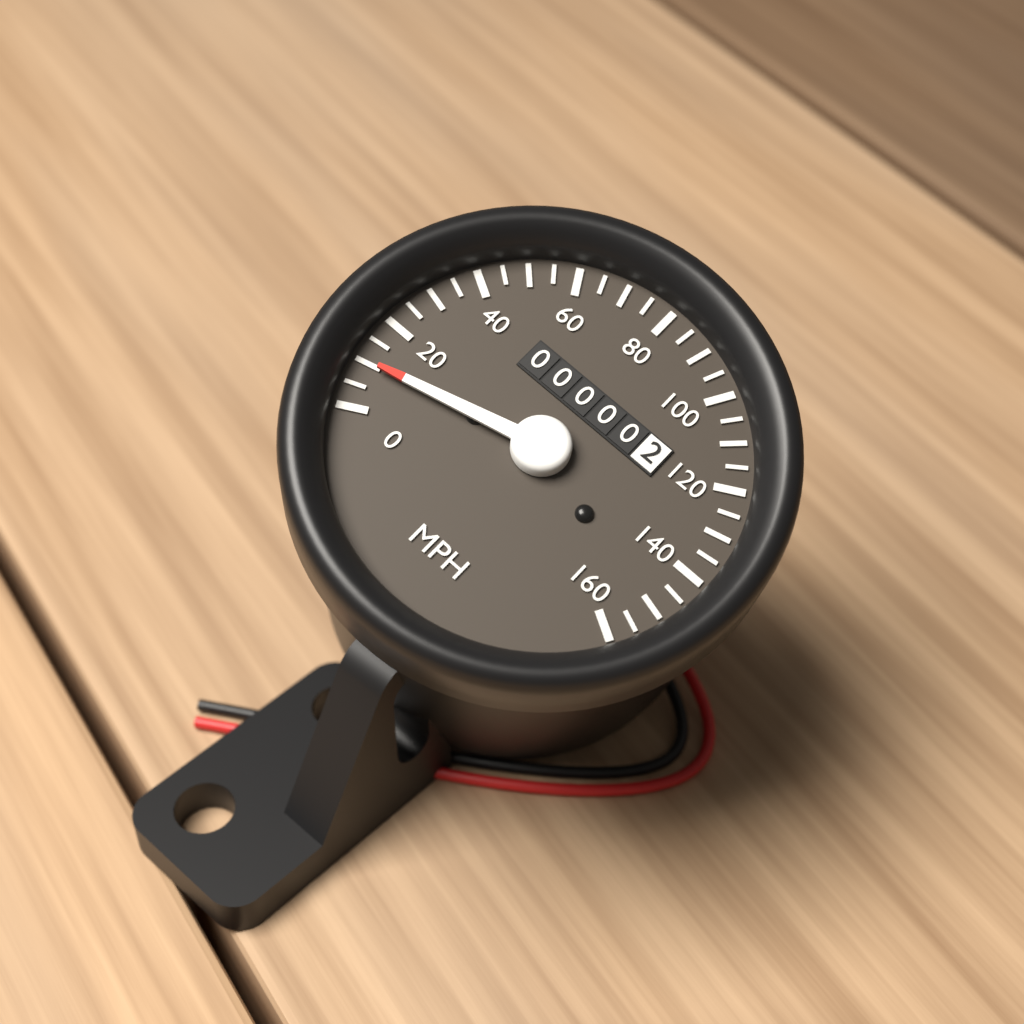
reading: 10 MPH
